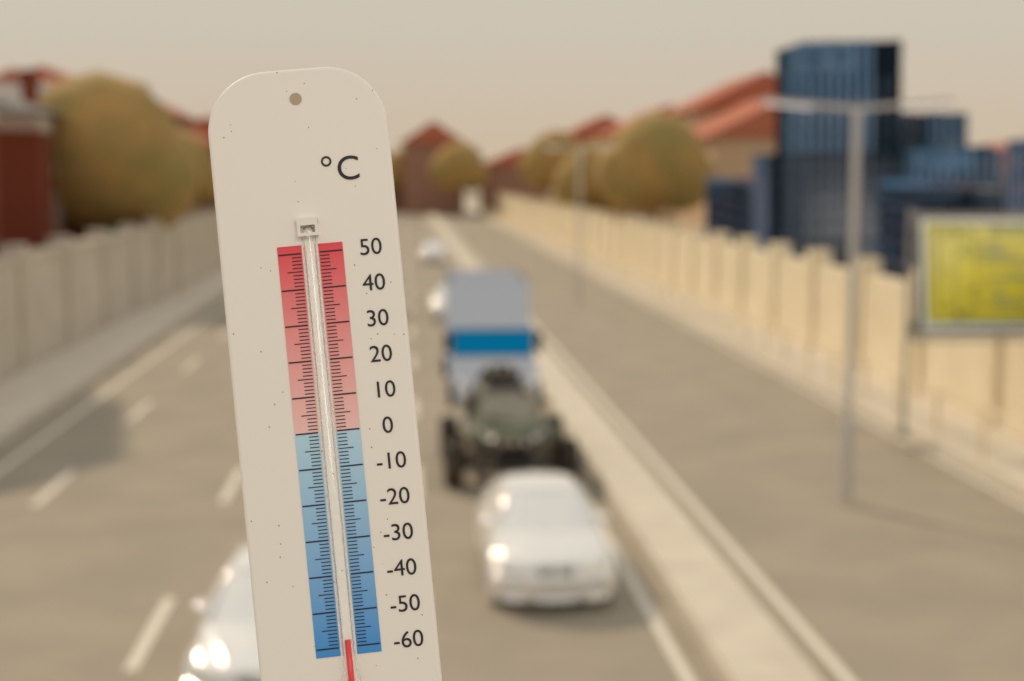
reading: -58 °C
